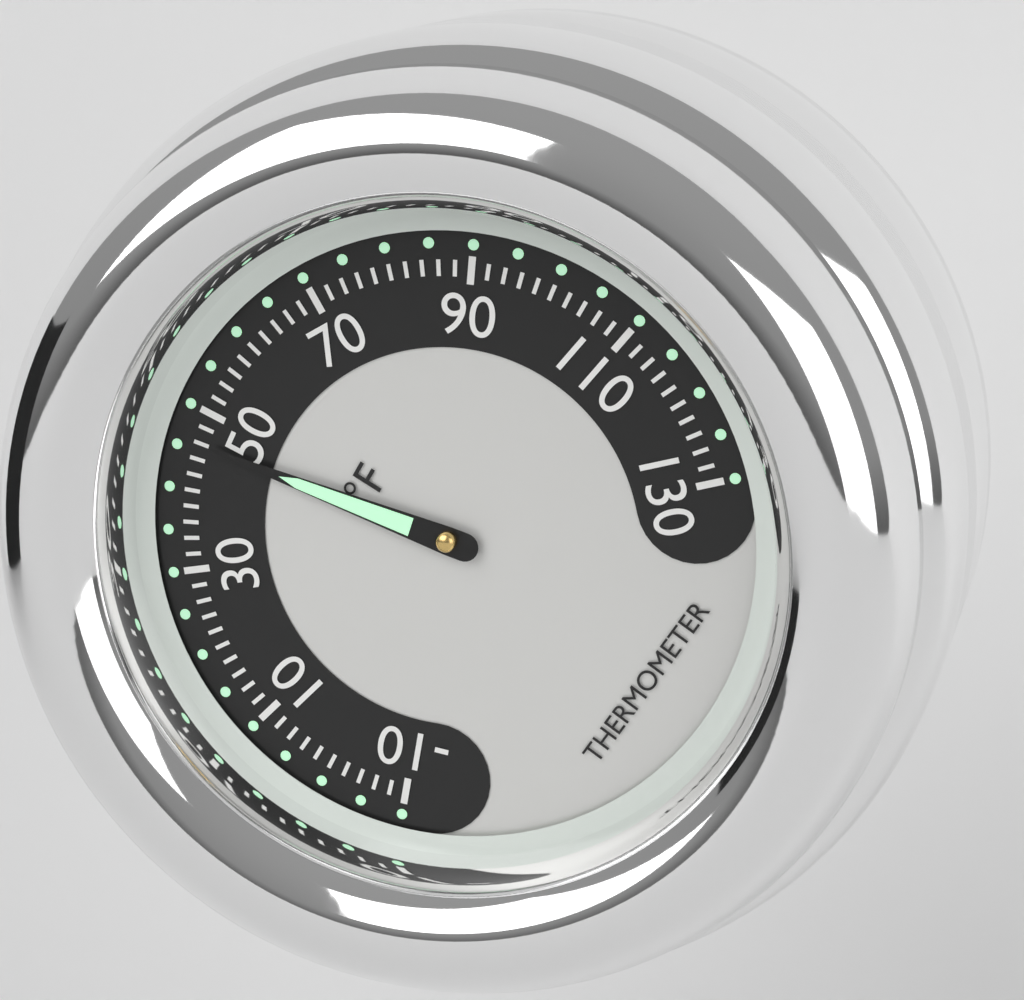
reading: 46 °F
